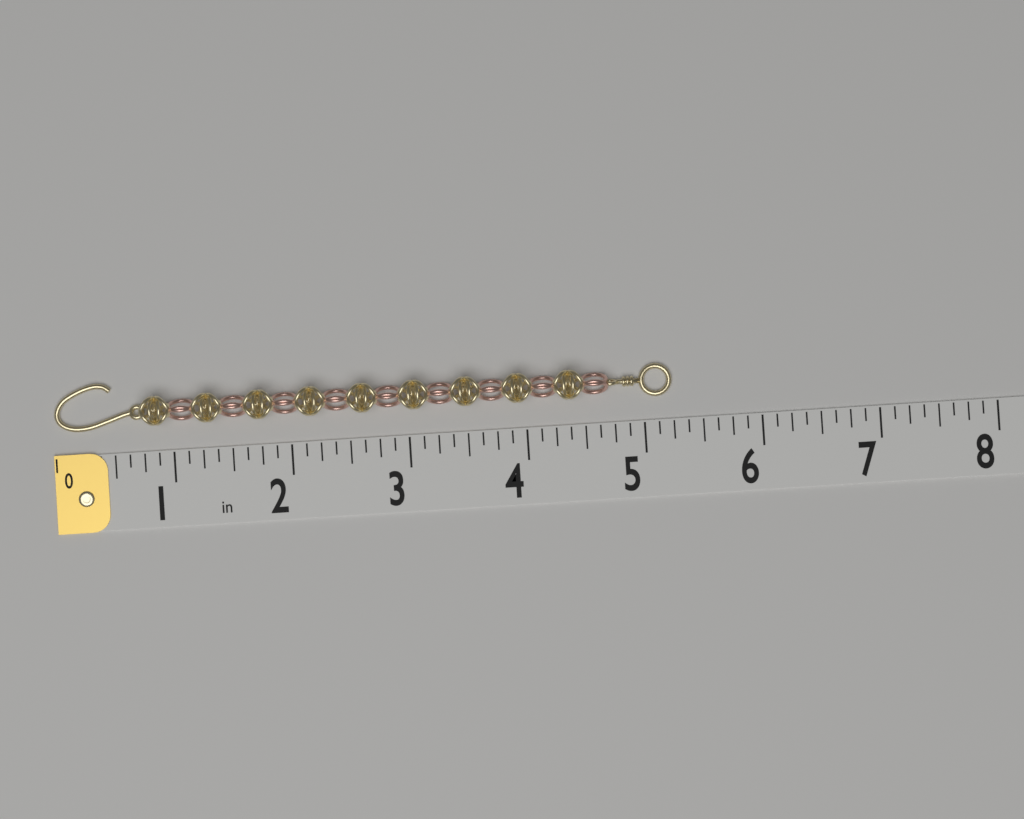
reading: 5.250 in
